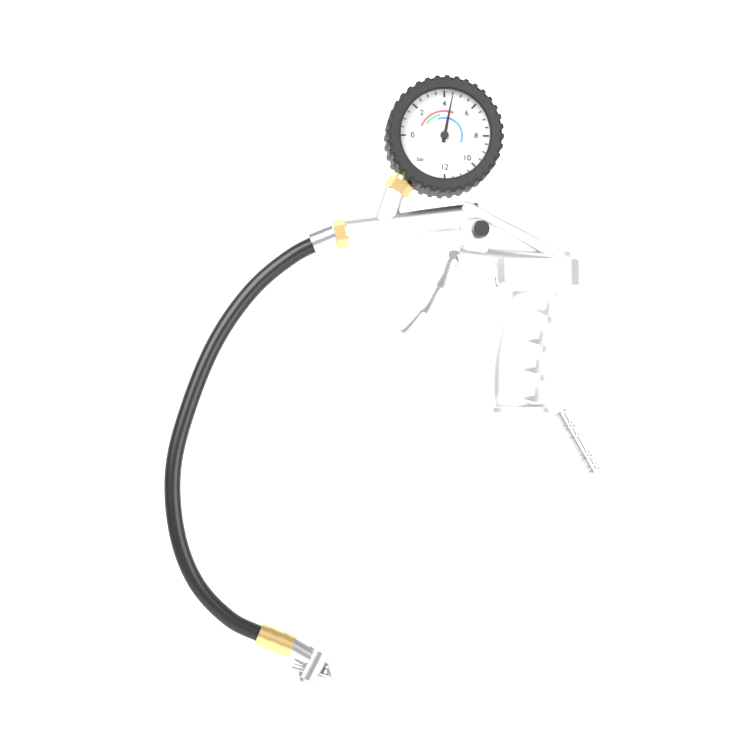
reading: 4.5 bar
